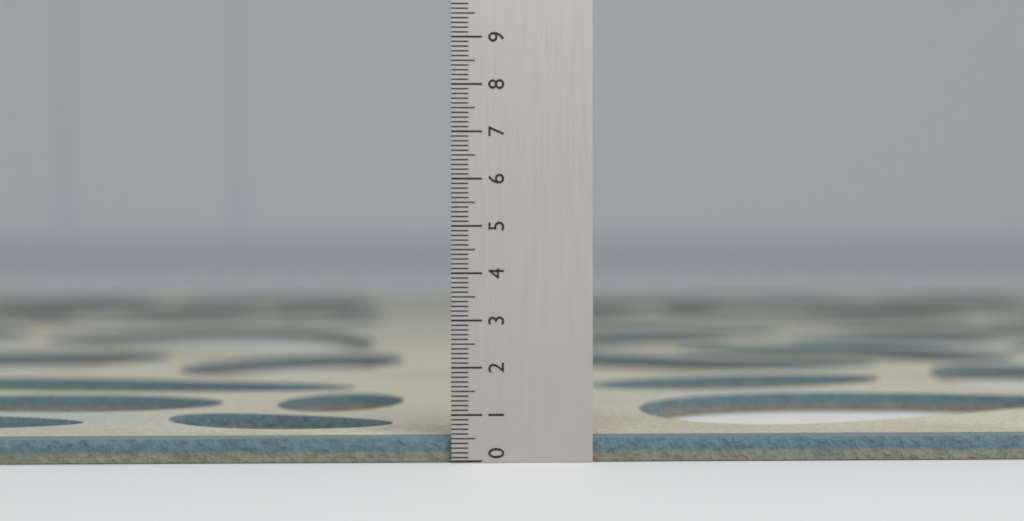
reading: 0.5 (no unit)
